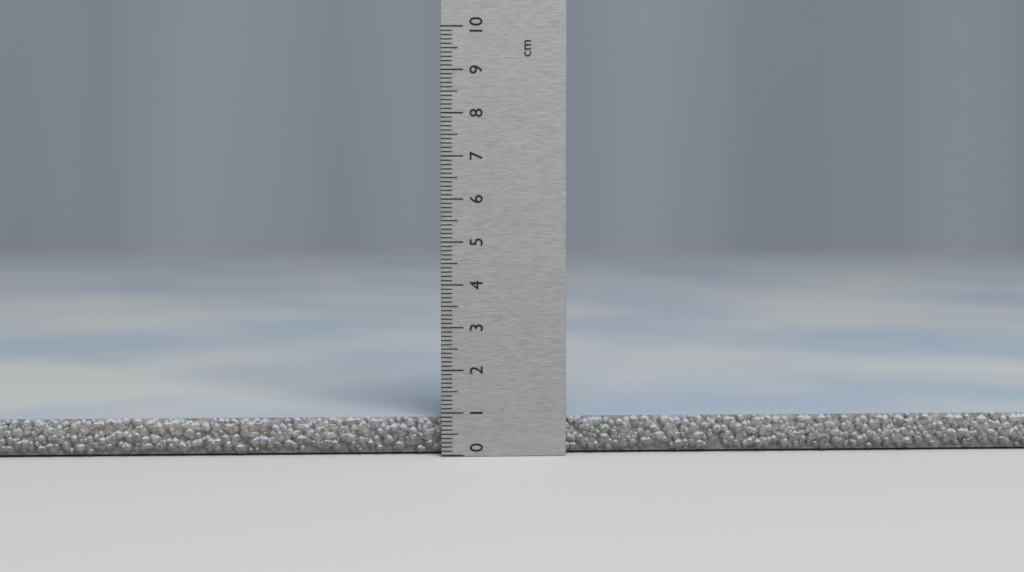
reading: 0.9 cm
